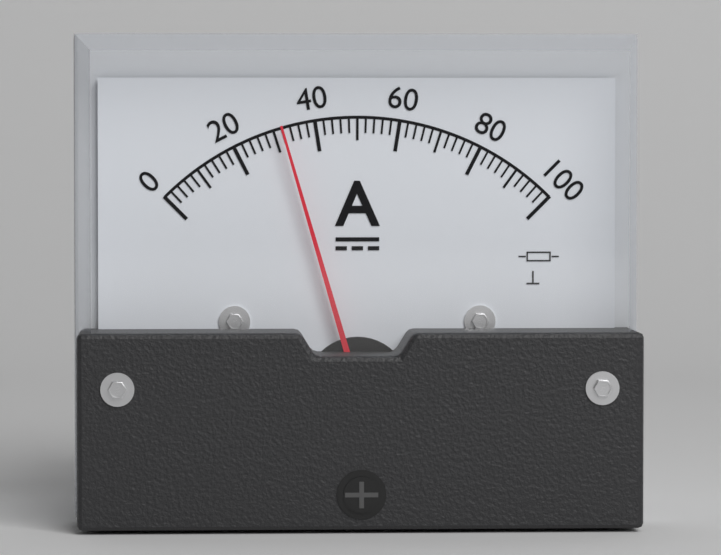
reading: 32 A
